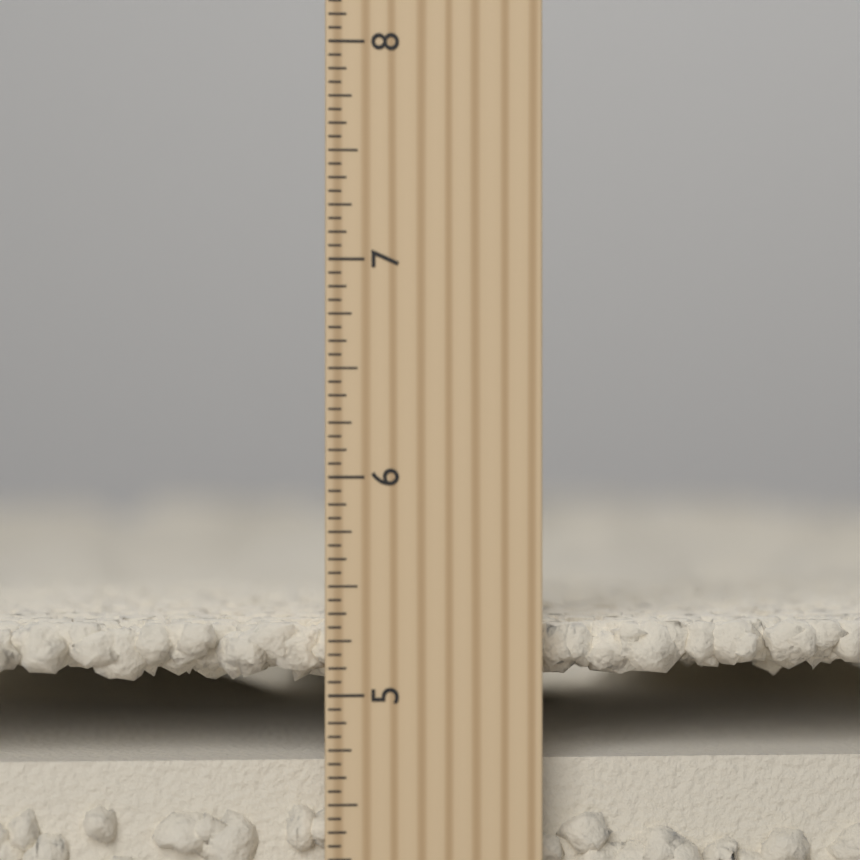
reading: 5.3125 inch
